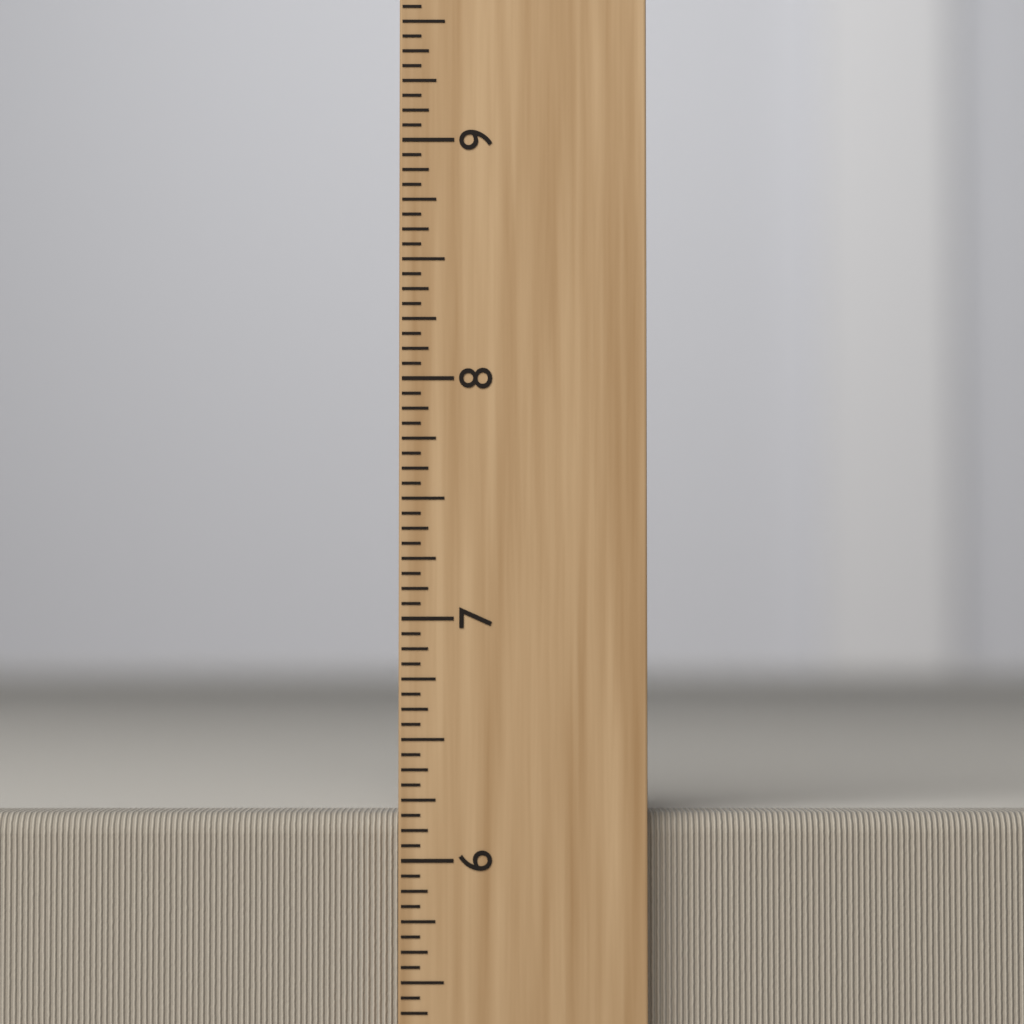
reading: 6.1875 inch
